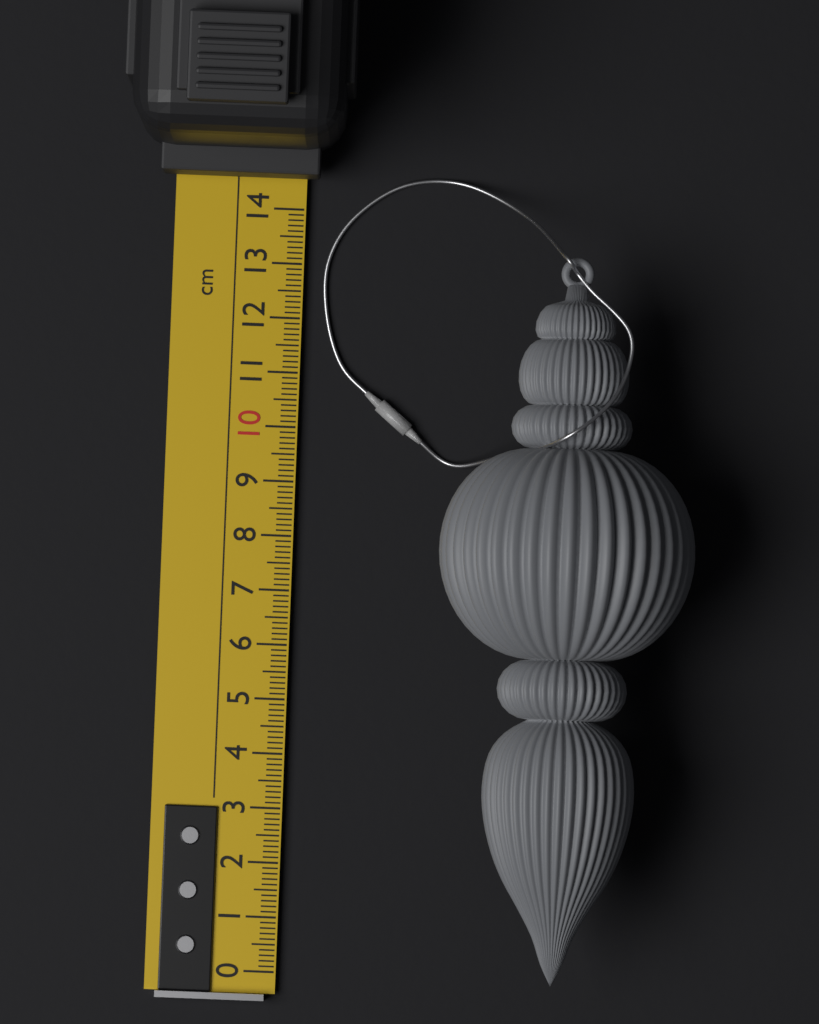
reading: 13.2 cm
